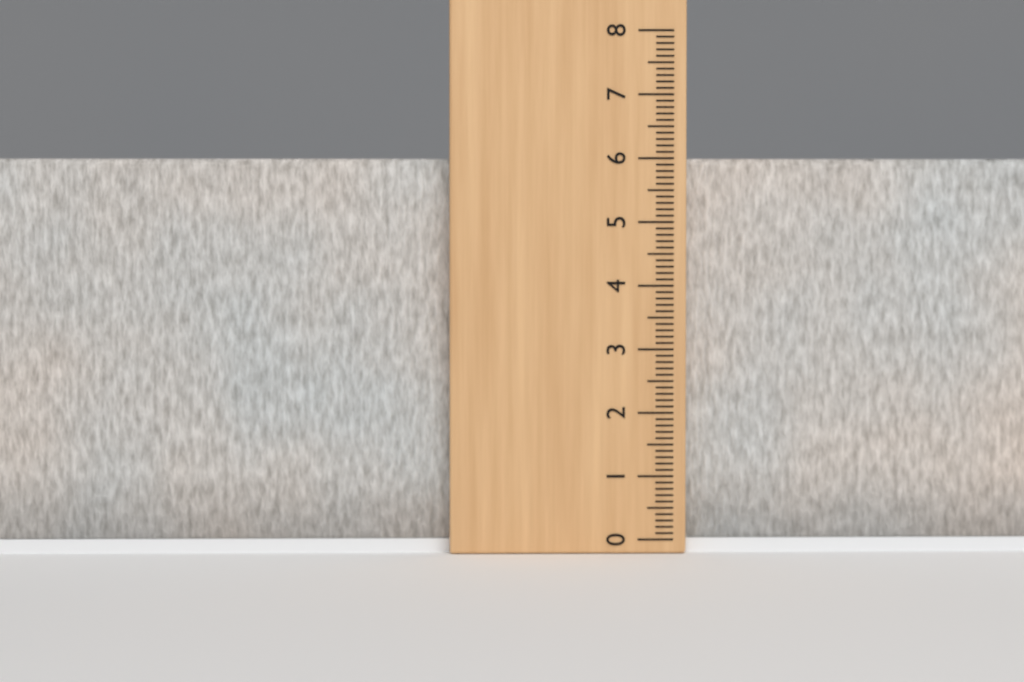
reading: 6.0 (no unit)
